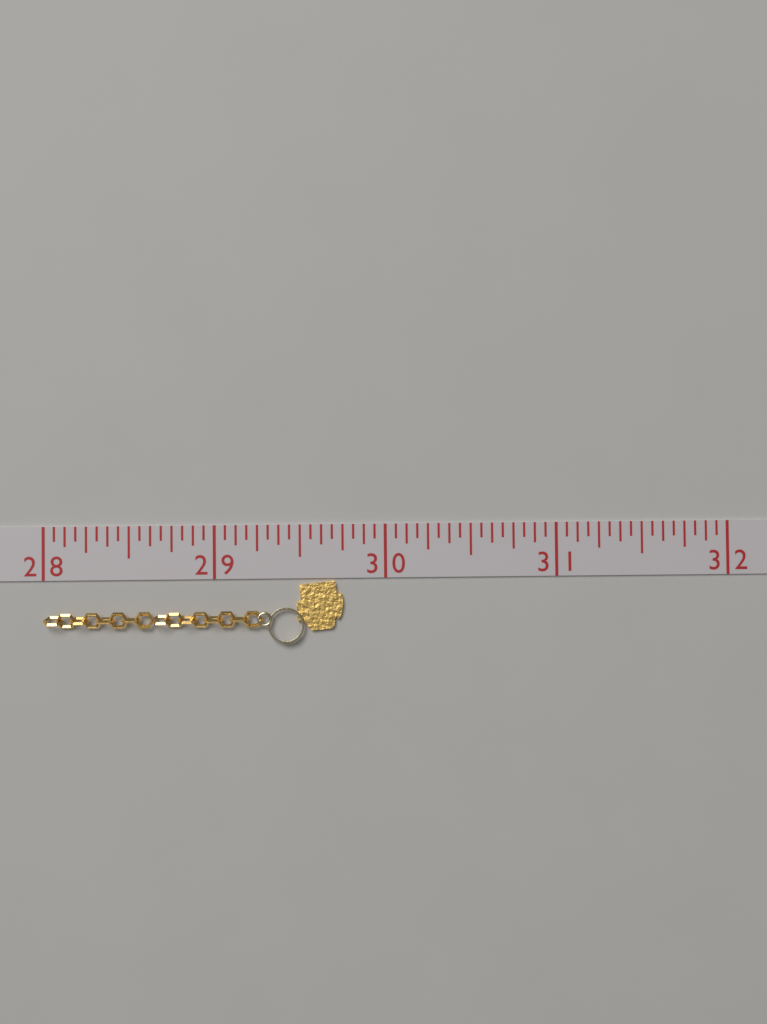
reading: 29.7500 (no unit)
